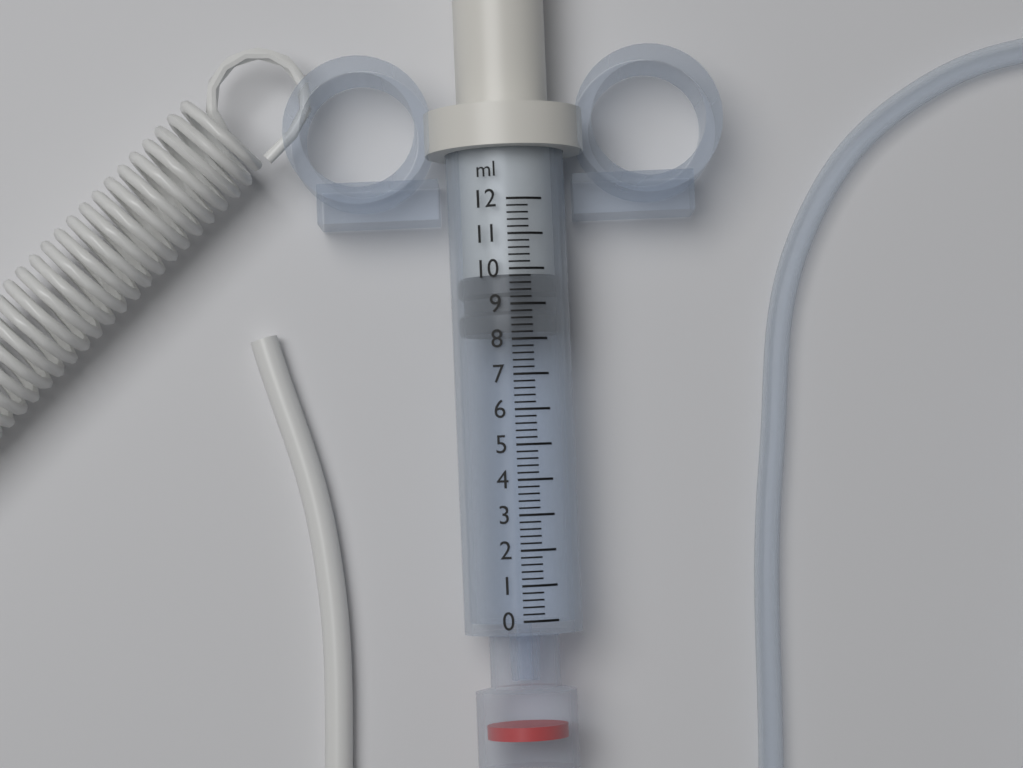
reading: 8.2 ml
